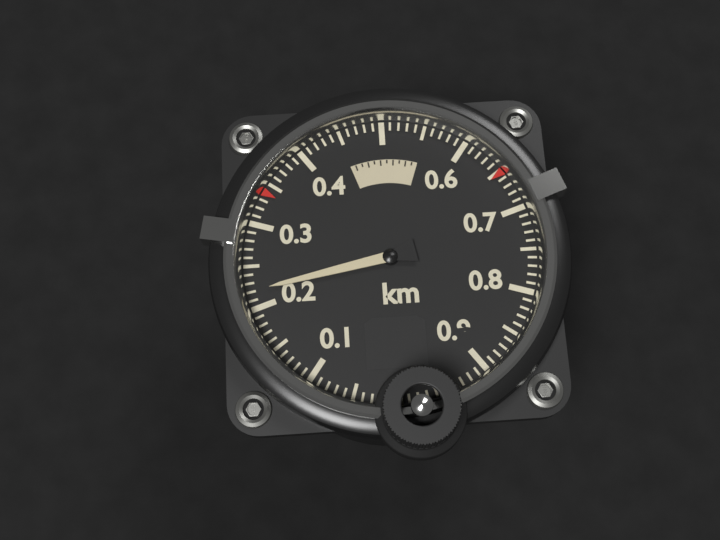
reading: 0.22 km
